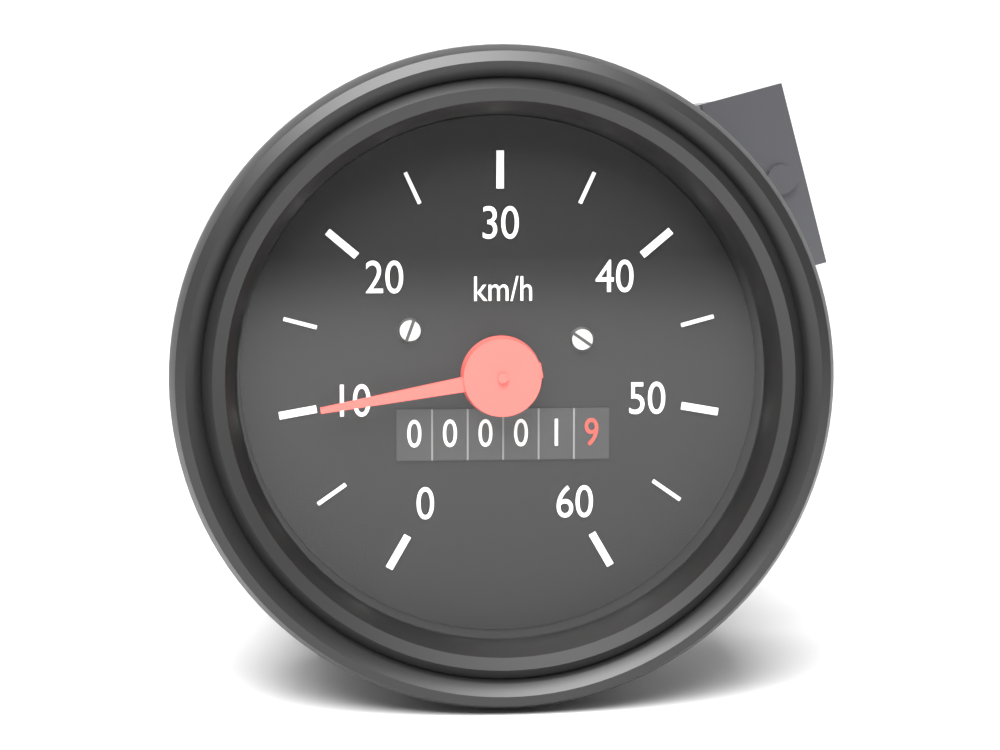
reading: 10 km/h
